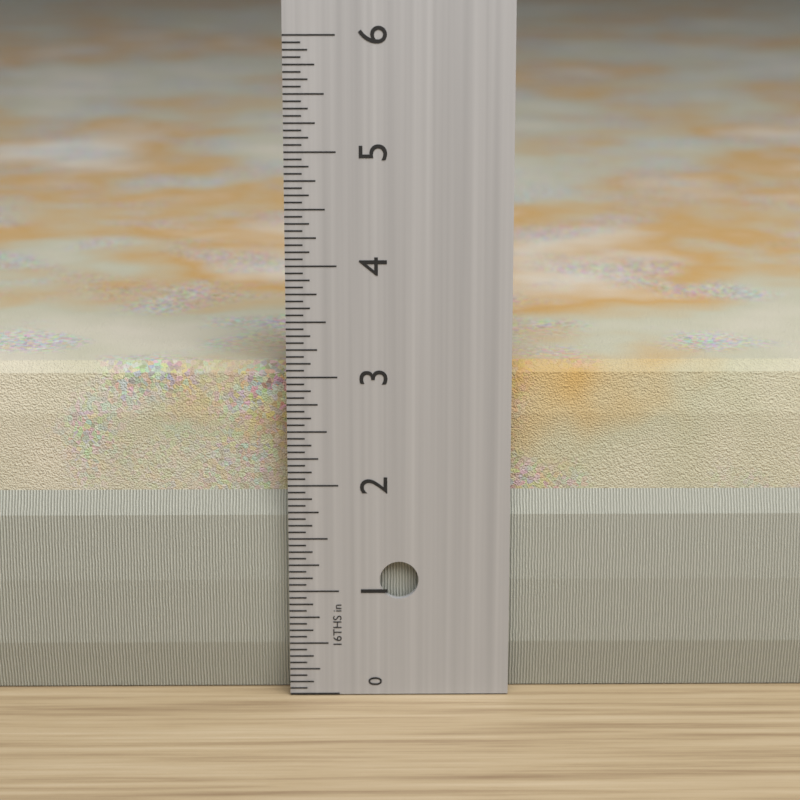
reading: 3.0625 in
